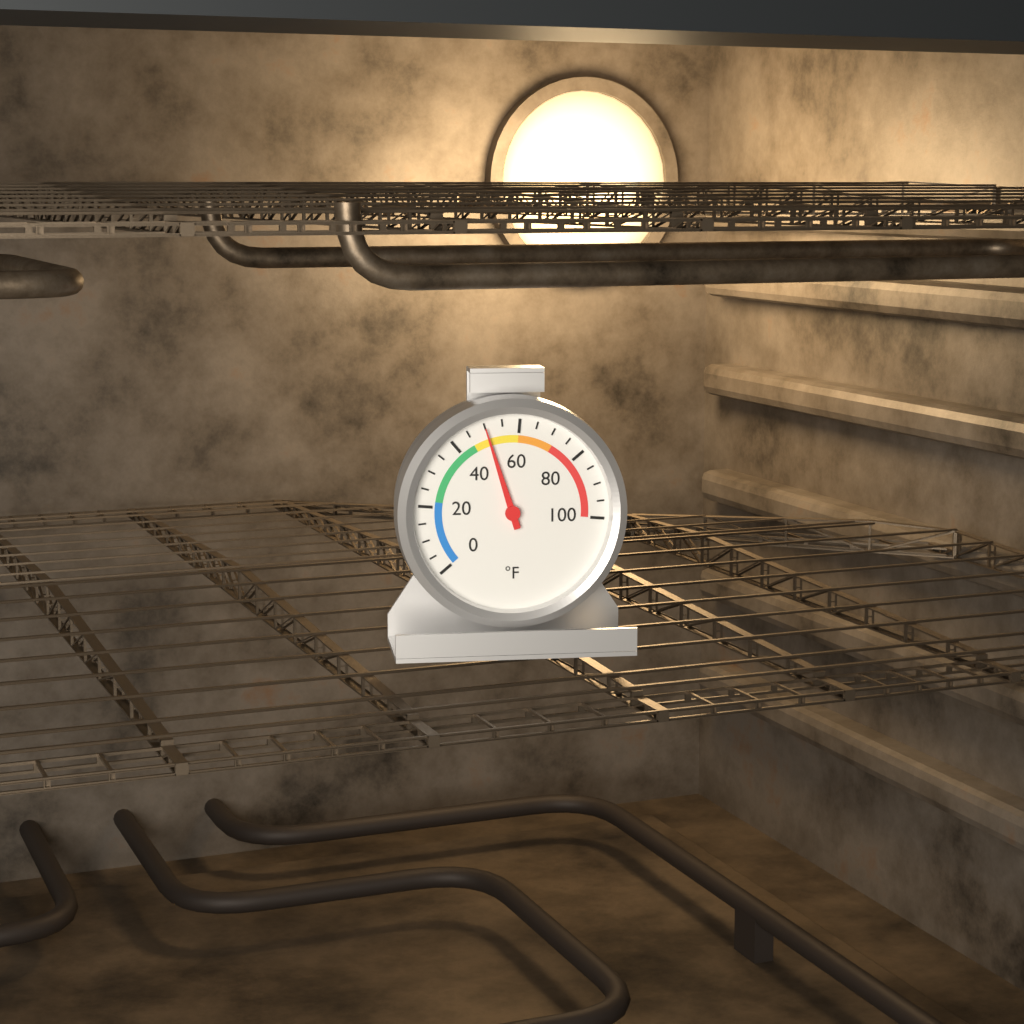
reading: 50 °F
